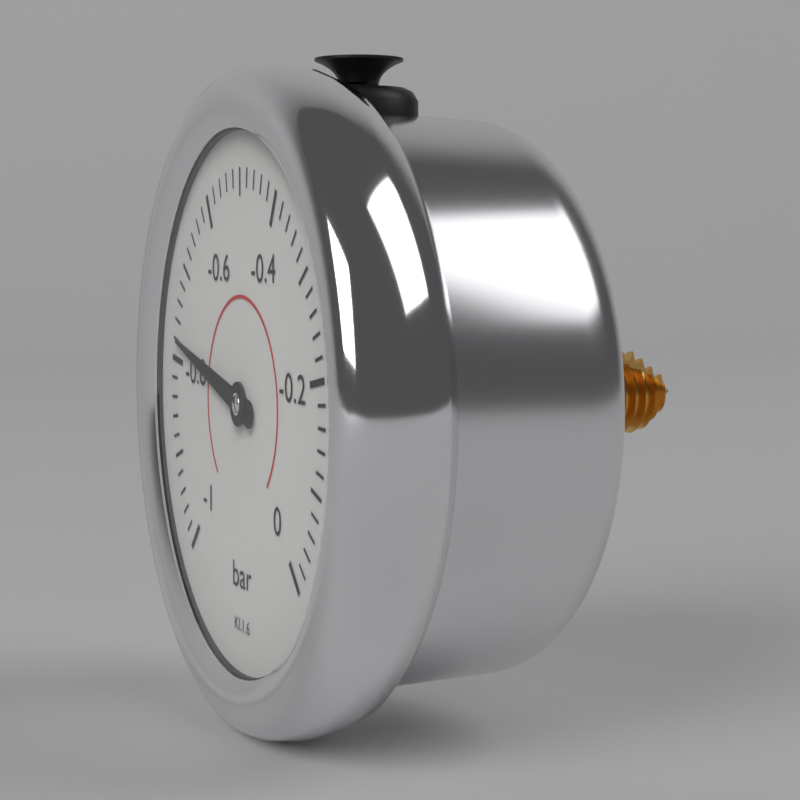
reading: -0.78 bar
